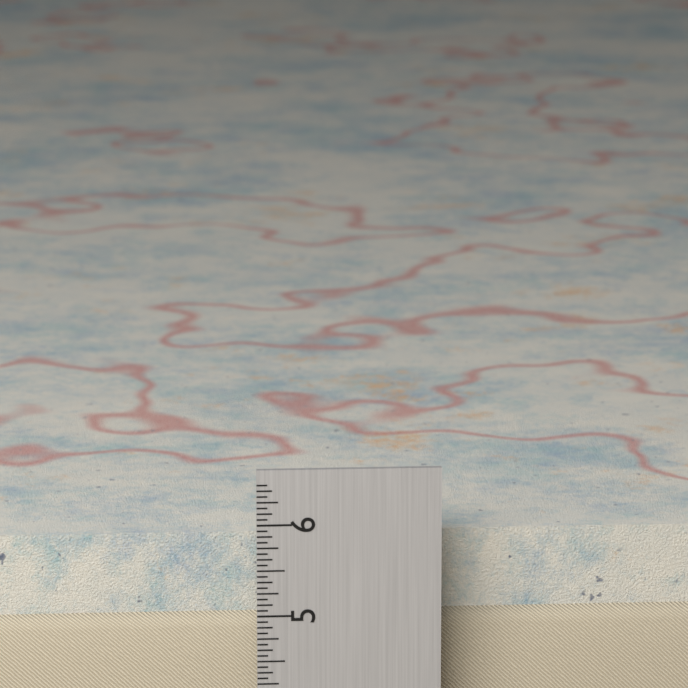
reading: 5.7500 in
